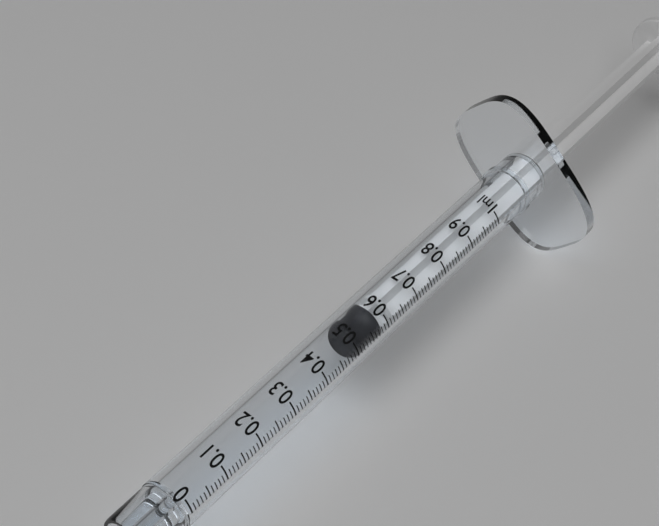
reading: 0.51 ml
